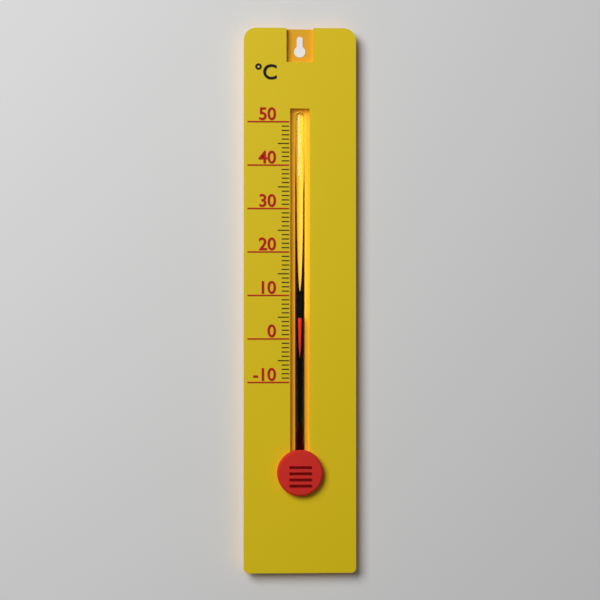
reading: 5 °C
